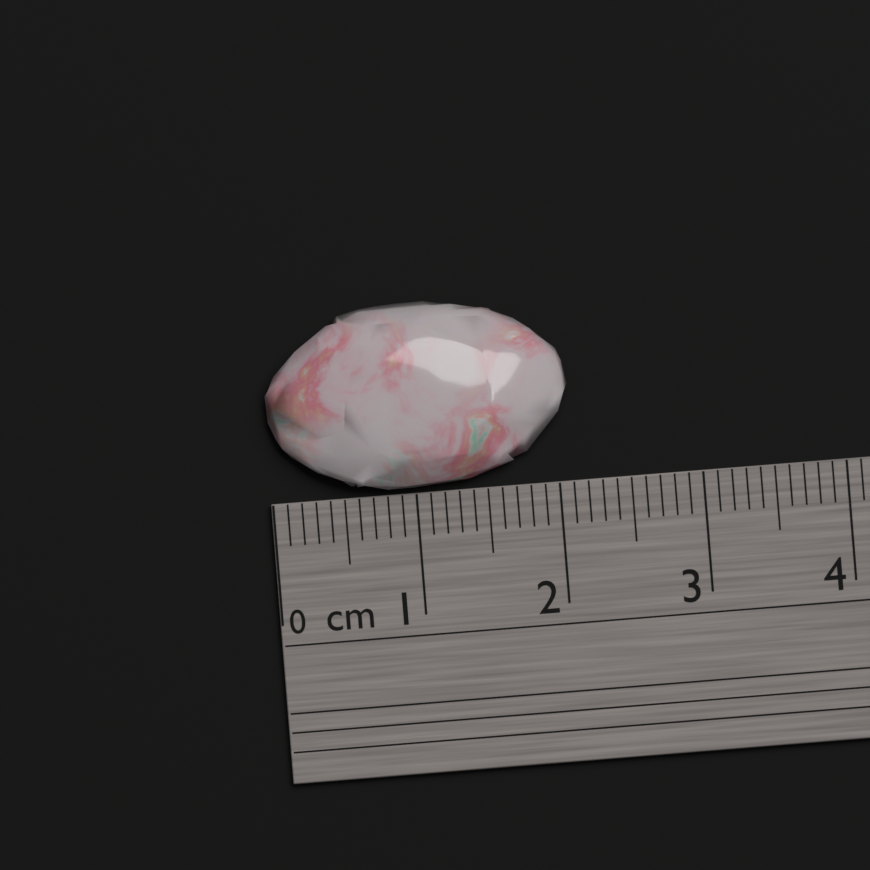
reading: 2.1 cm
